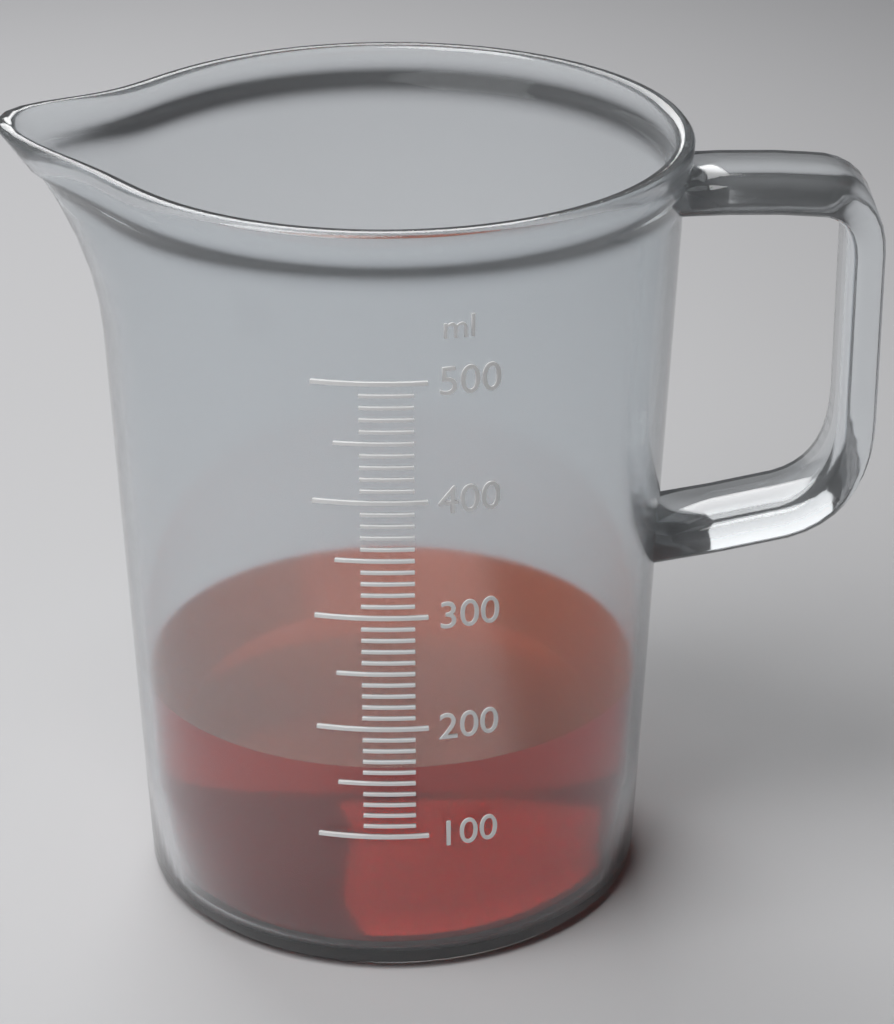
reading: 160 ml
